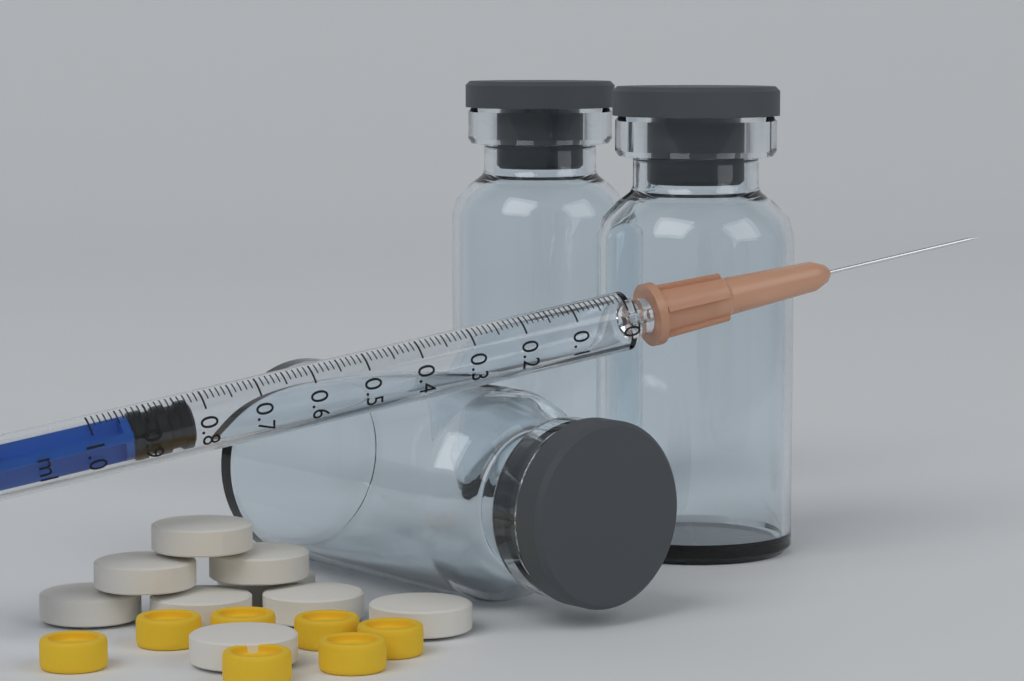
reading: 0.82 ml
